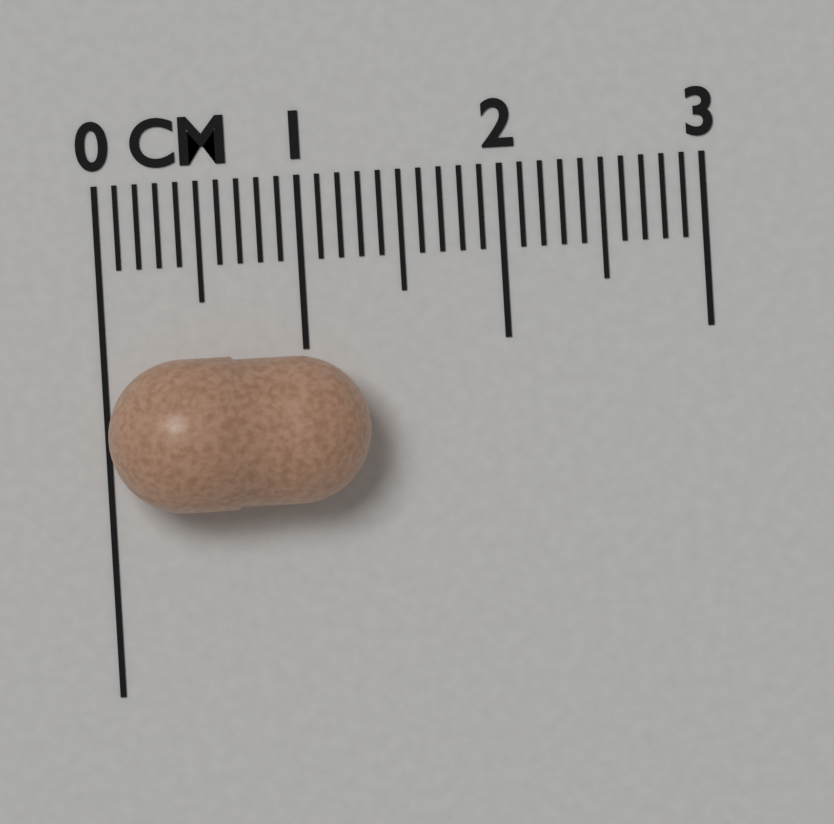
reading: 1.3 cm
